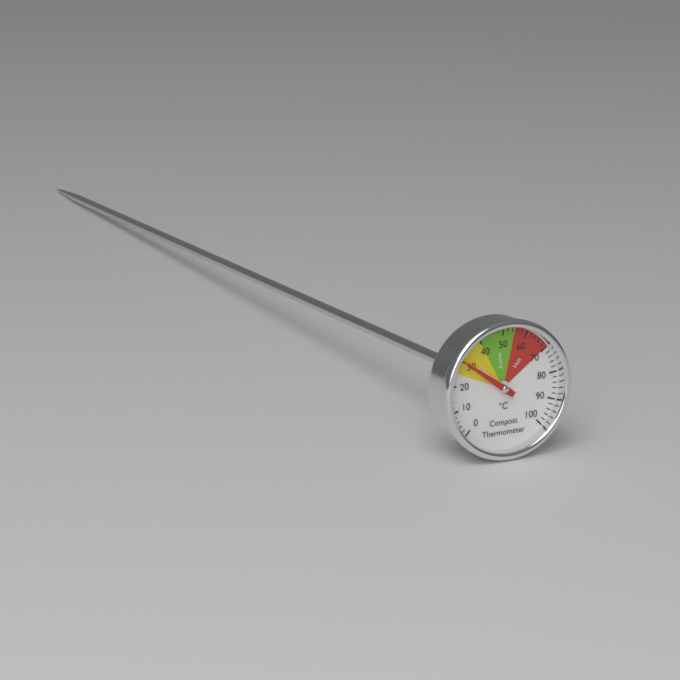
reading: 30 °C
